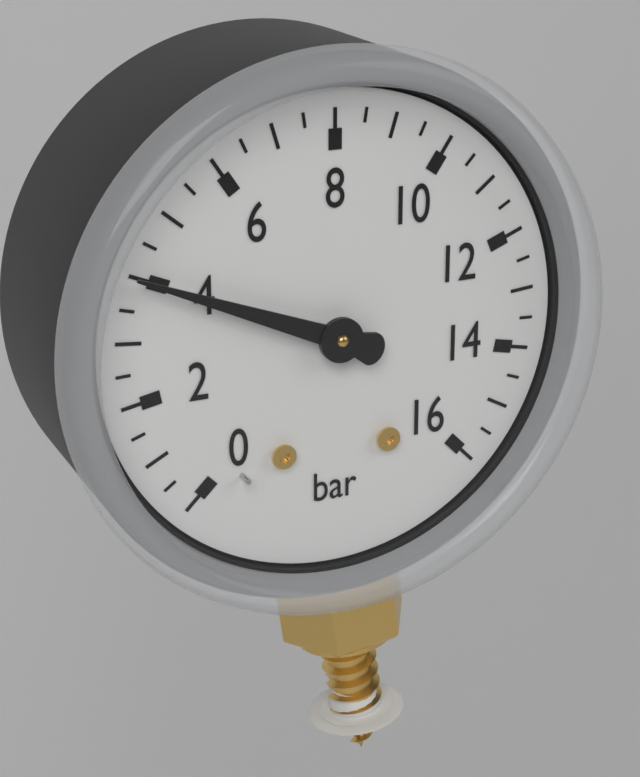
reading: 4.0 bar
